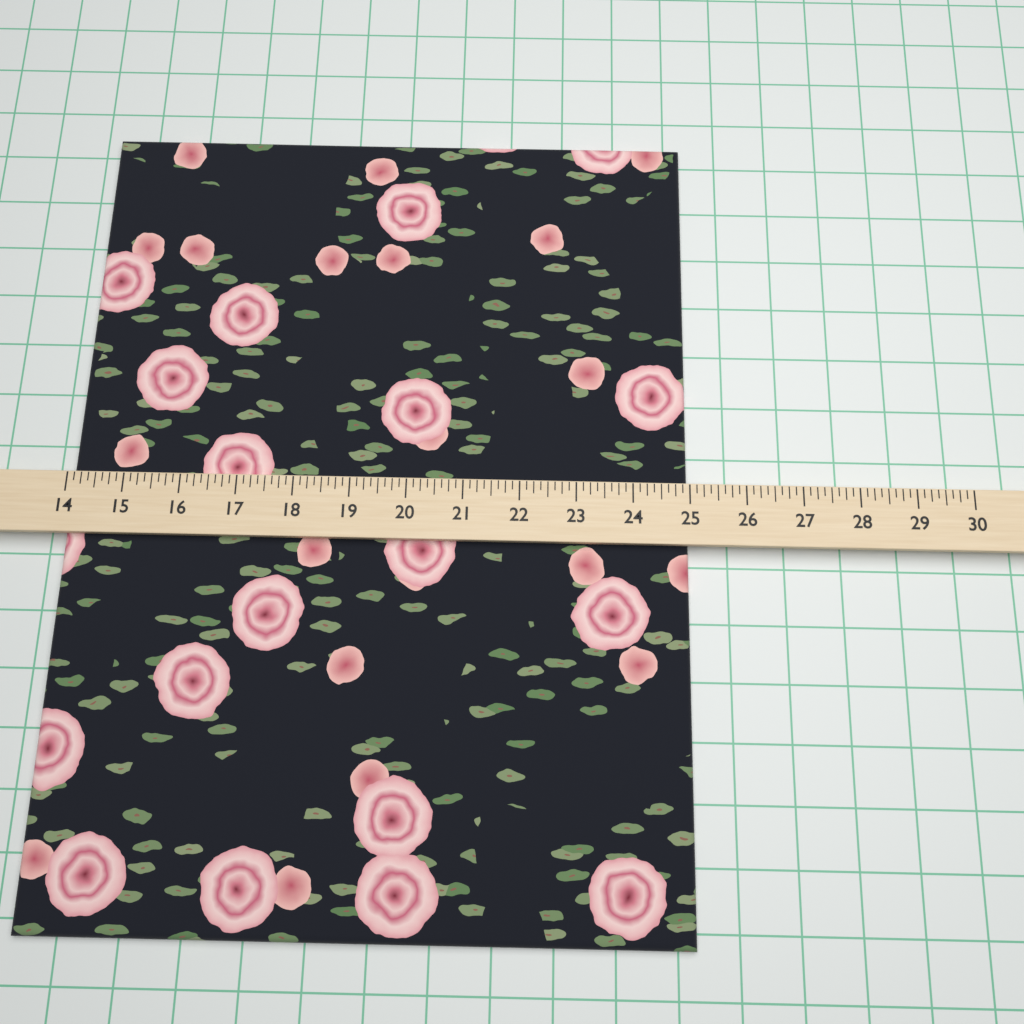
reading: 25.000 (no unit)
